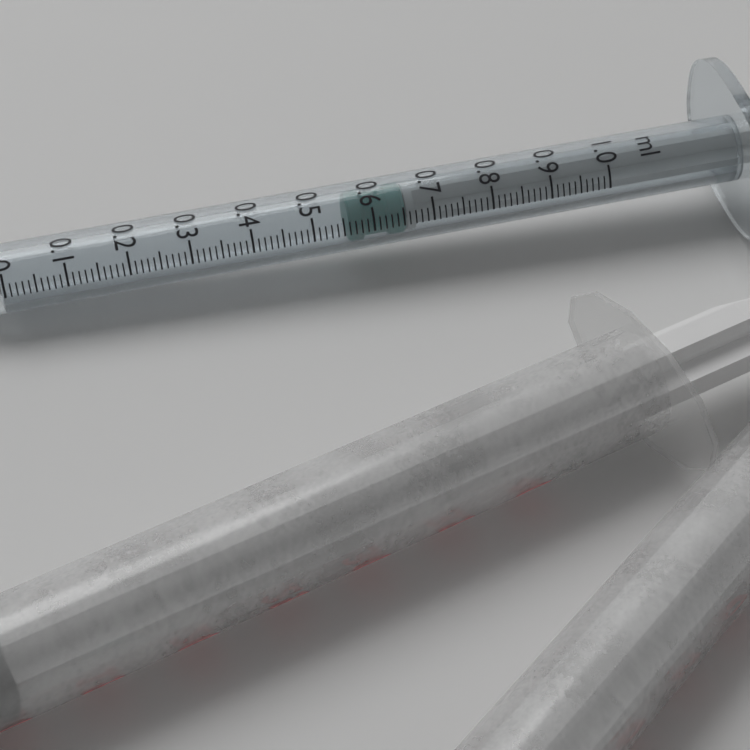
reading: 0.56 ml
